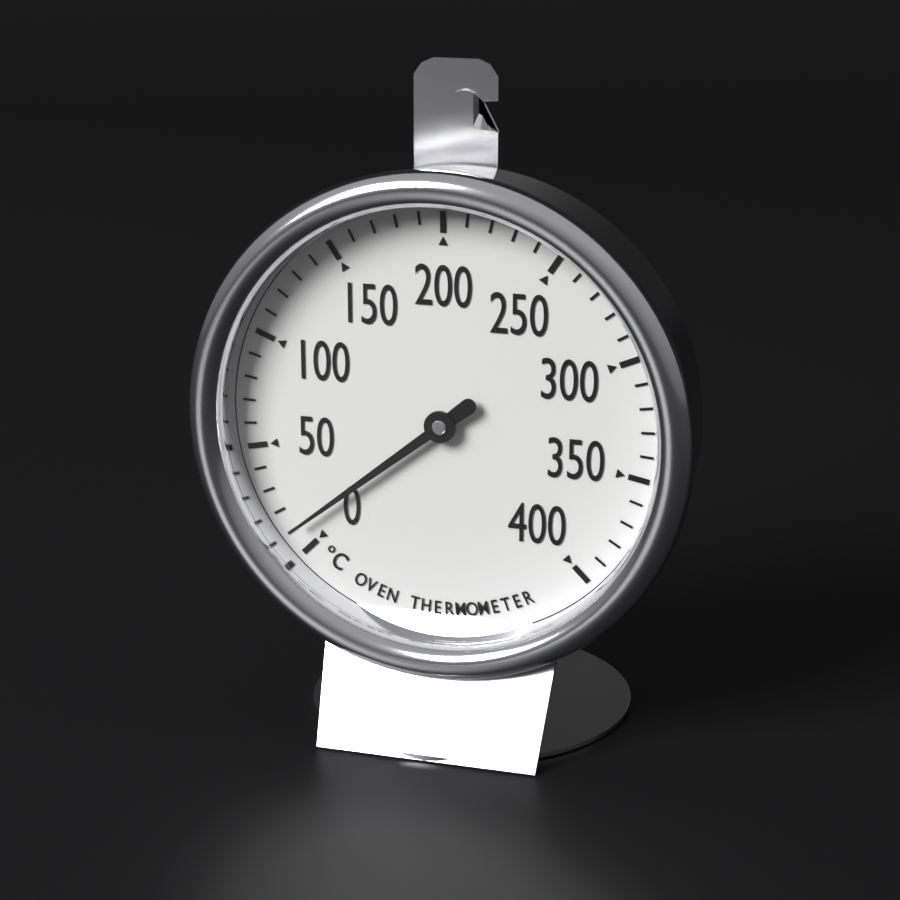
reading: 10 °C
